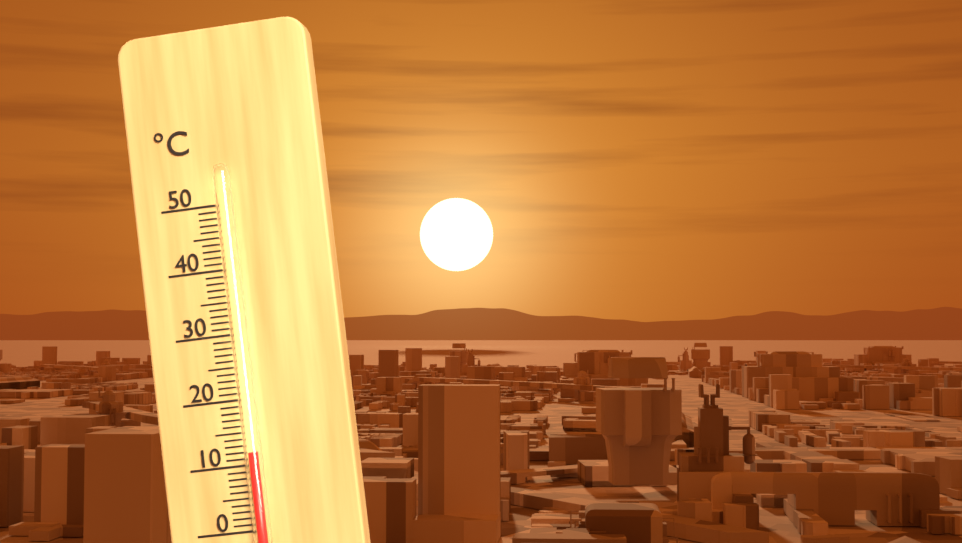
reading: 12 °C
